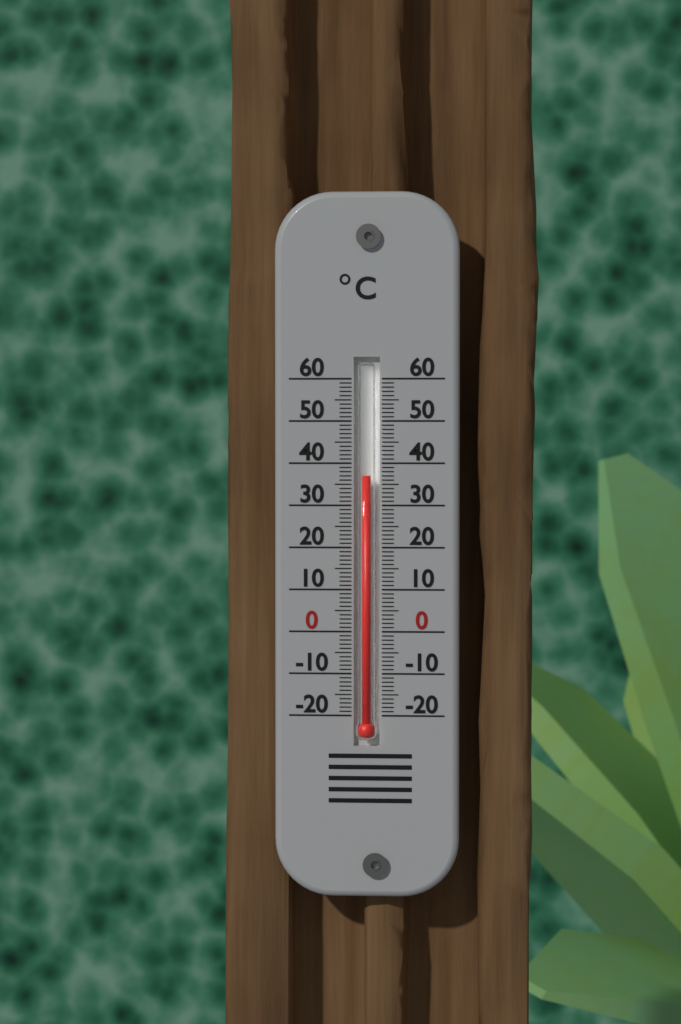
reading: 37 °C
